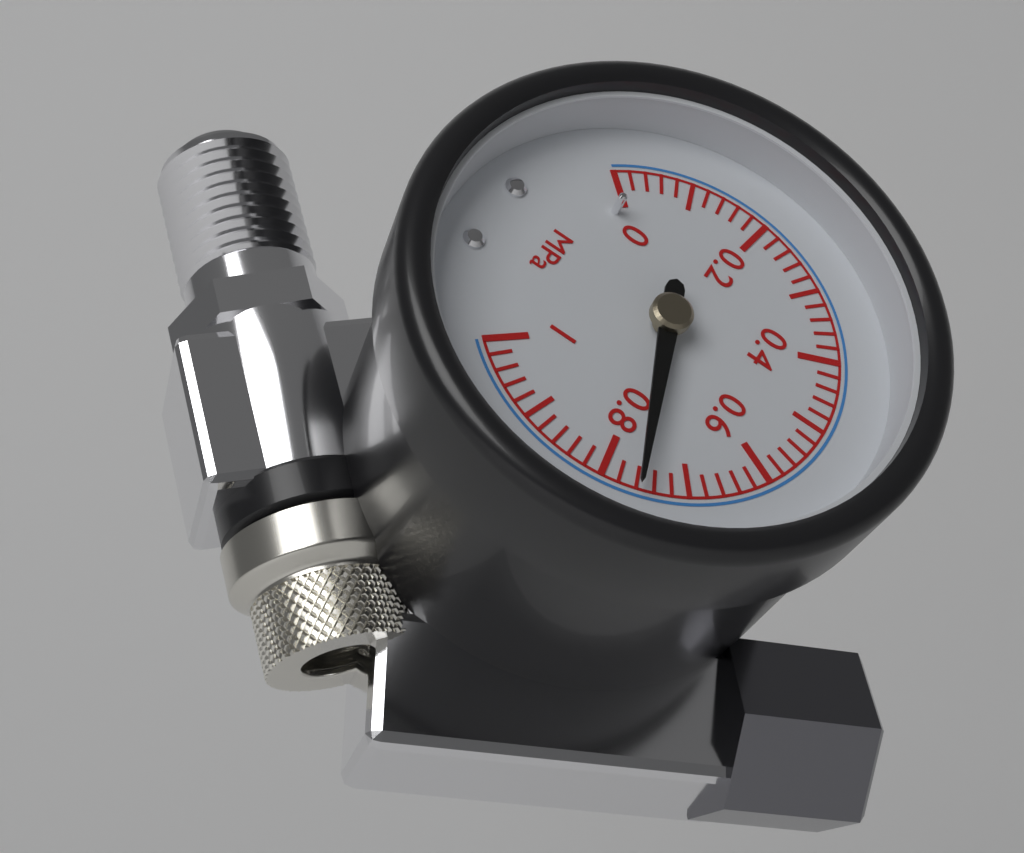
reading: 0.76 MPa
